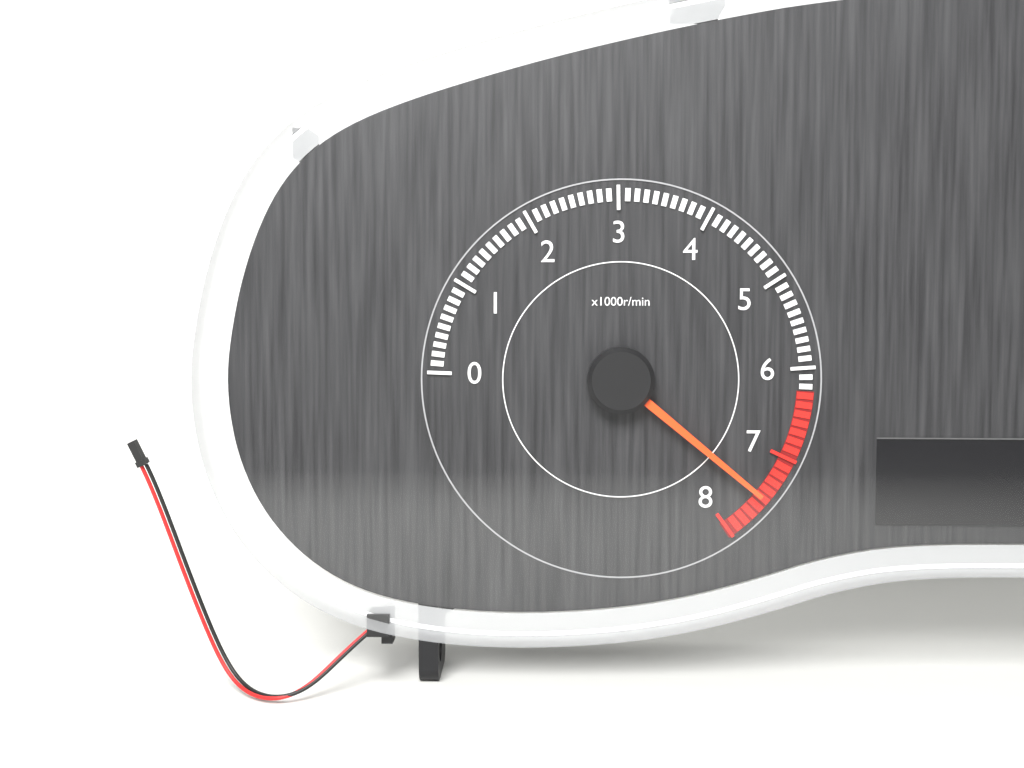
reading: 7500 r/min
